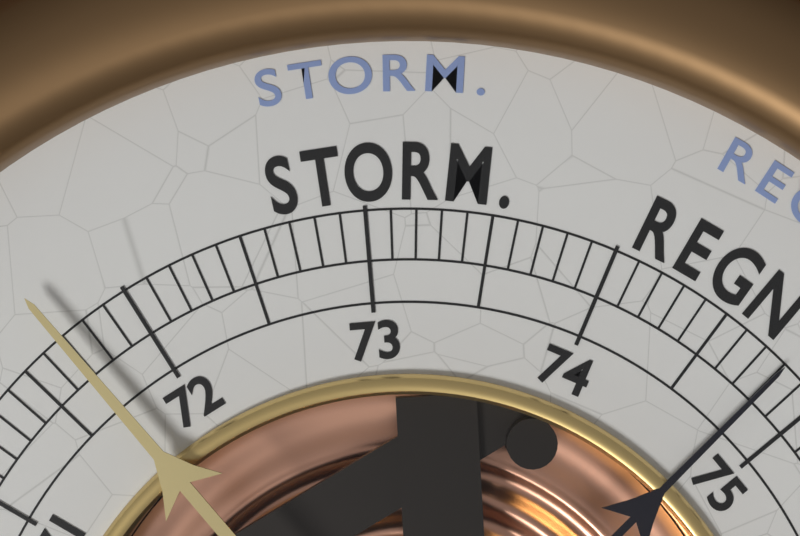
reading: 71.7 (no unit)
